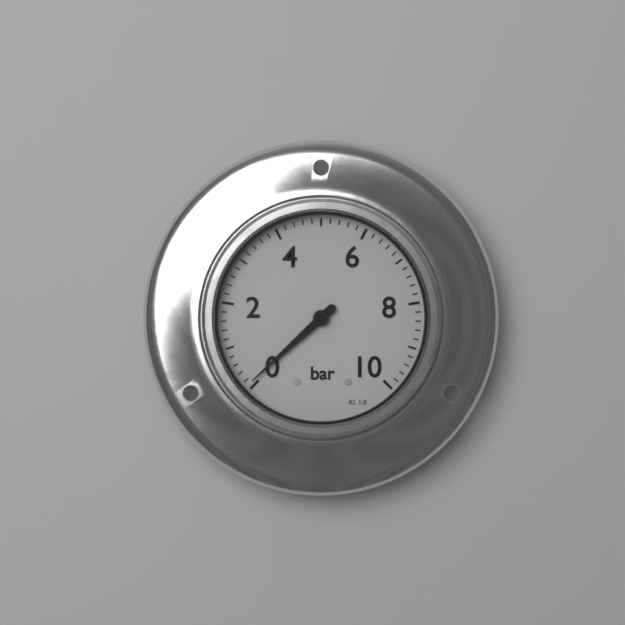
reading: 0.1 bar
